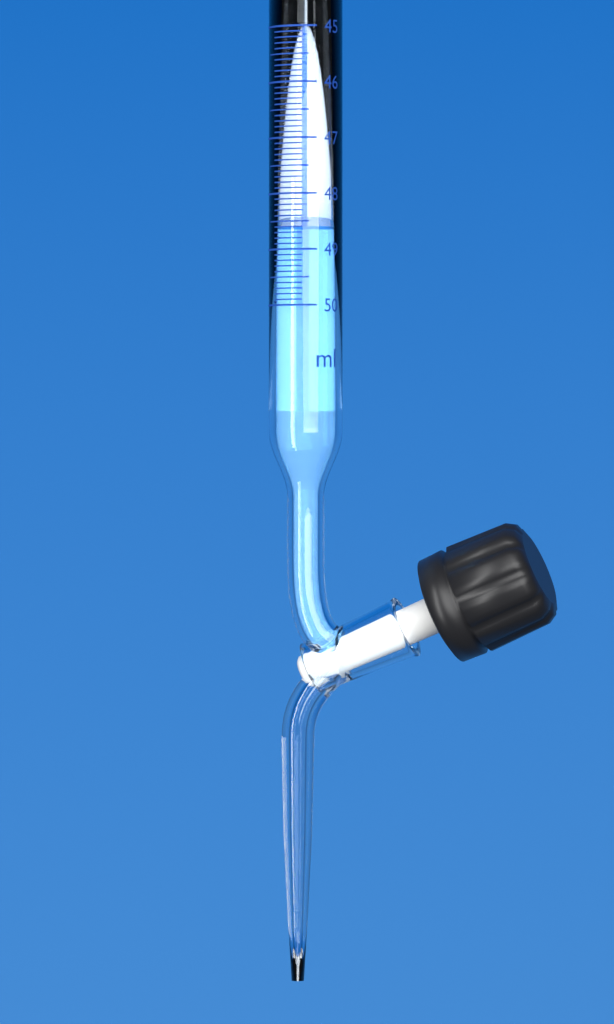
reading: 48.6 ml
